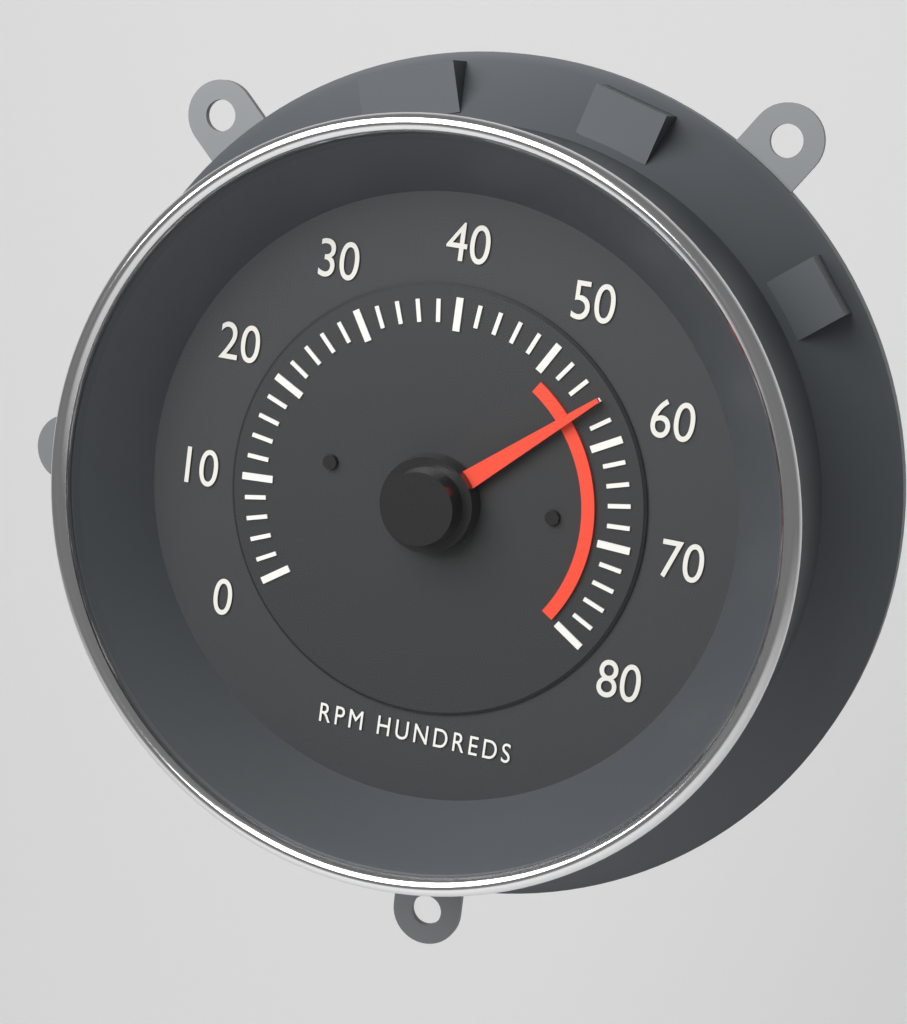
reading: 5600 RPM
